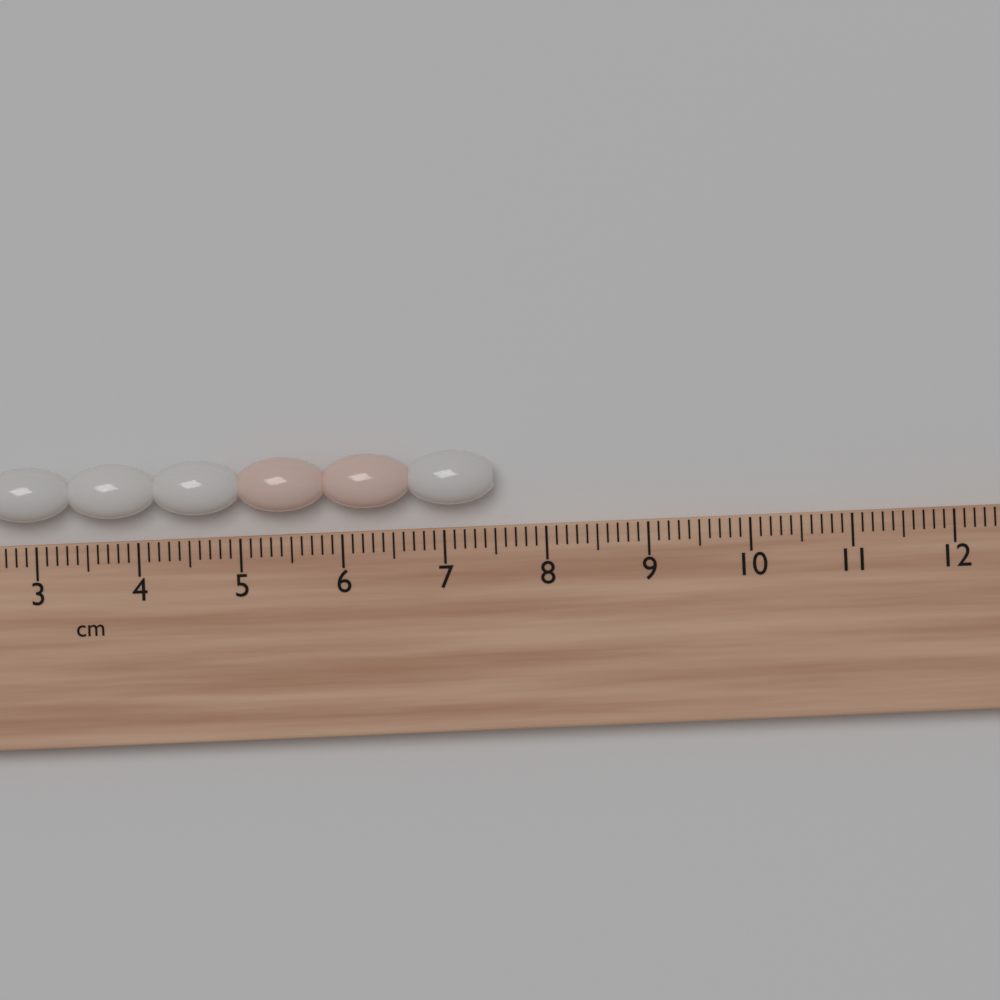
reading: 7.5 cm
